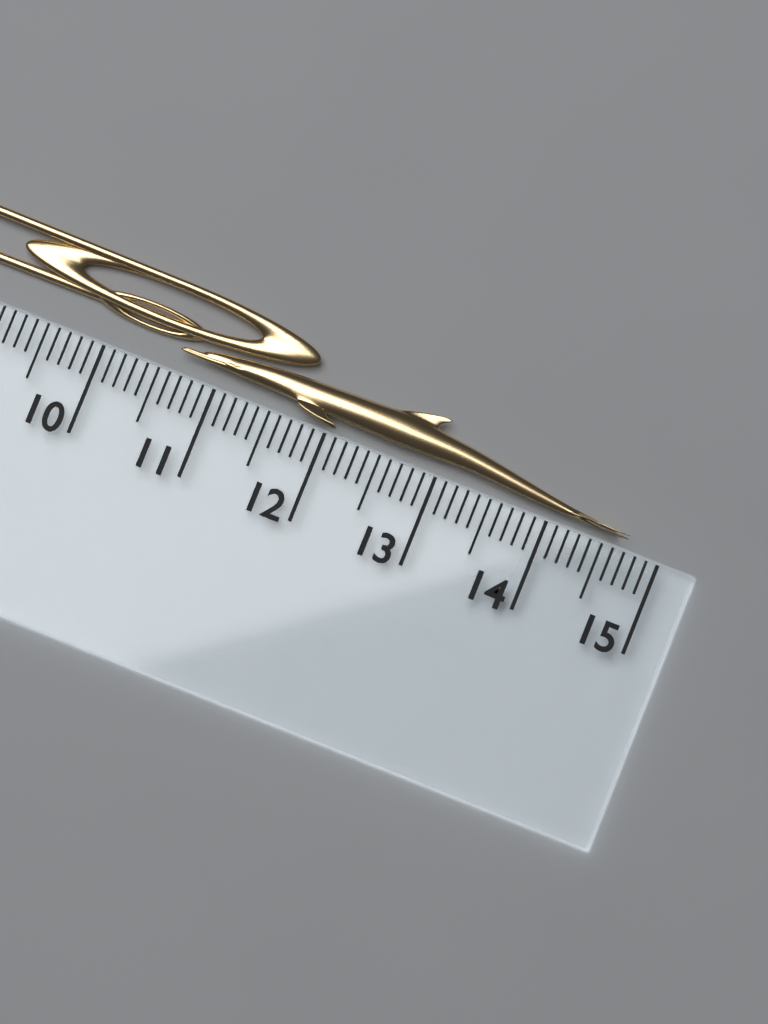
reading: 14.7 cm
